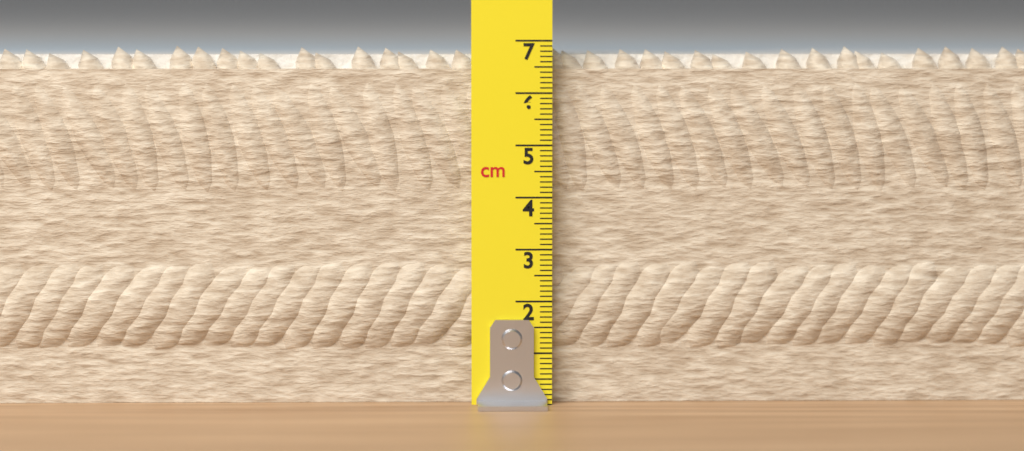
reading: 6.9 cm
